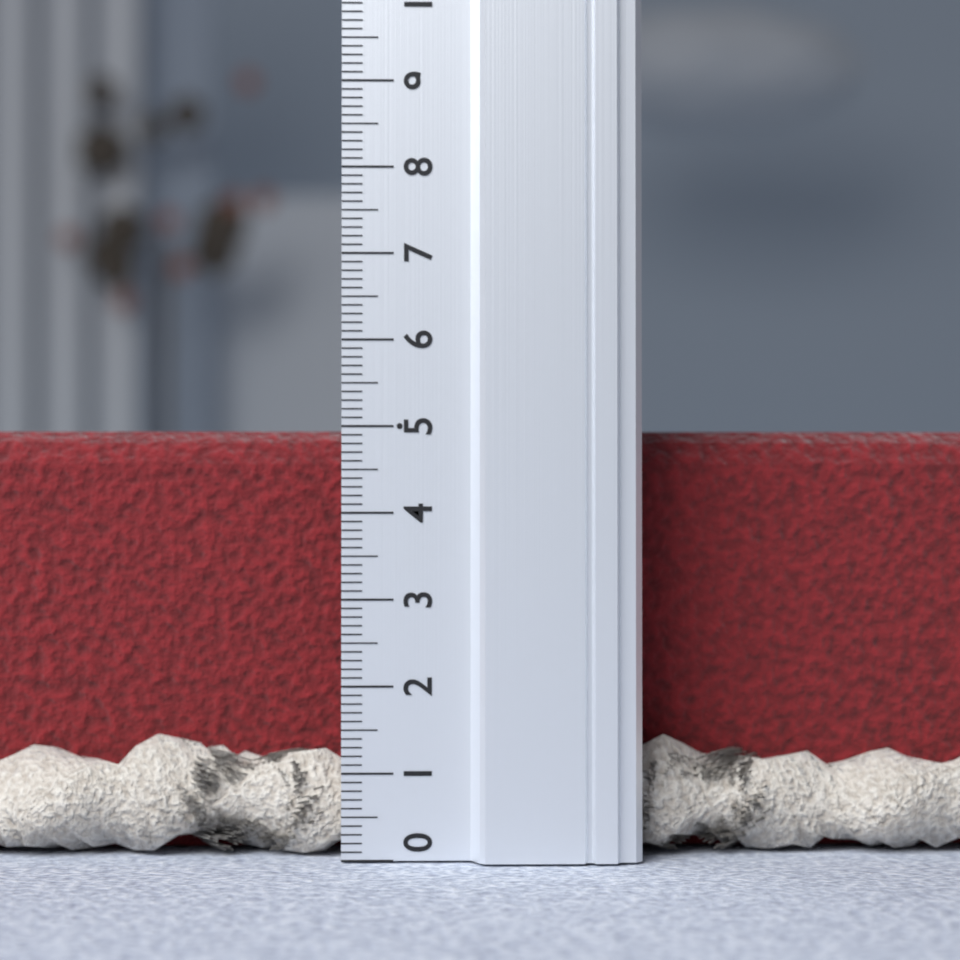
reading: 5.0 (no unit)
